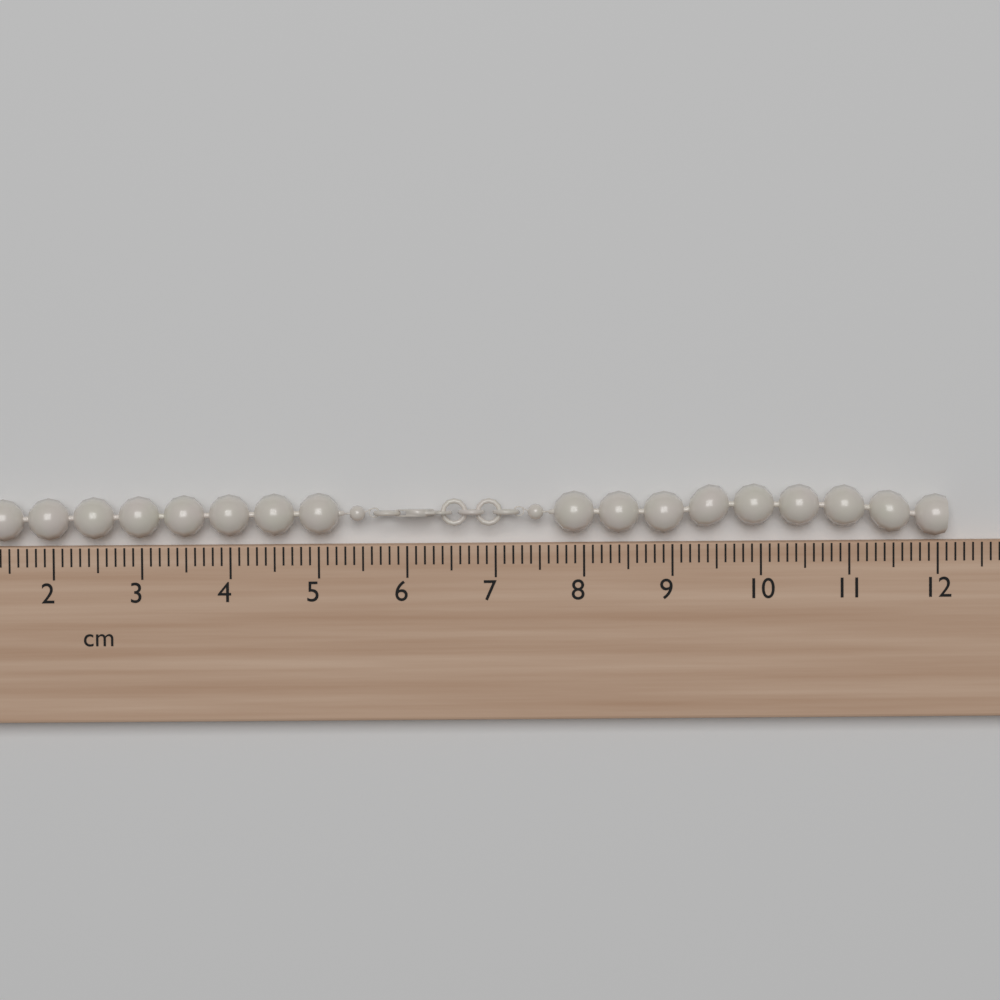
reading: 12.1 cm
